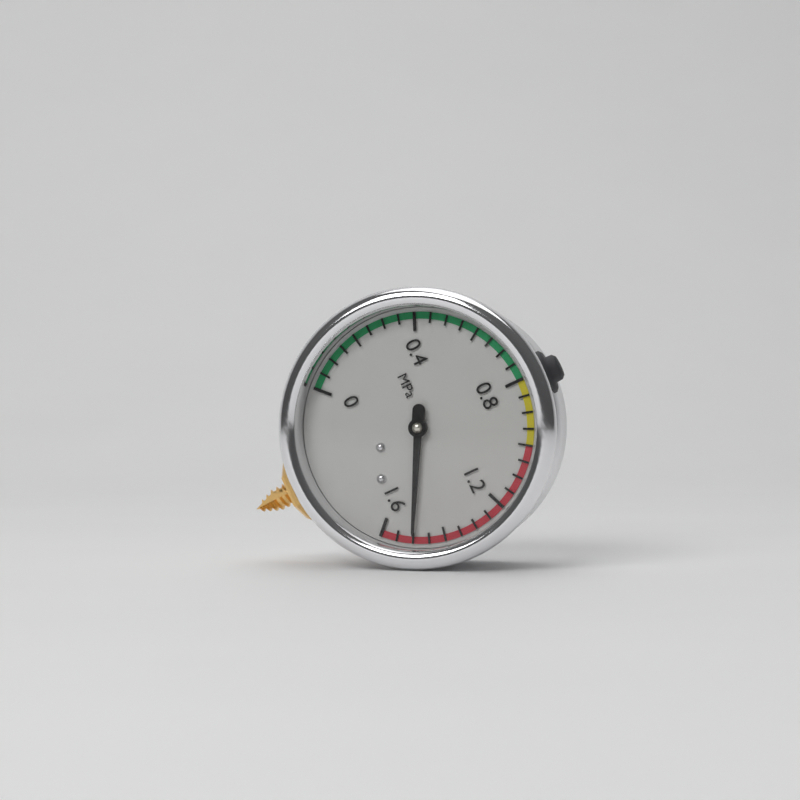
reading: 1.50 MPa
